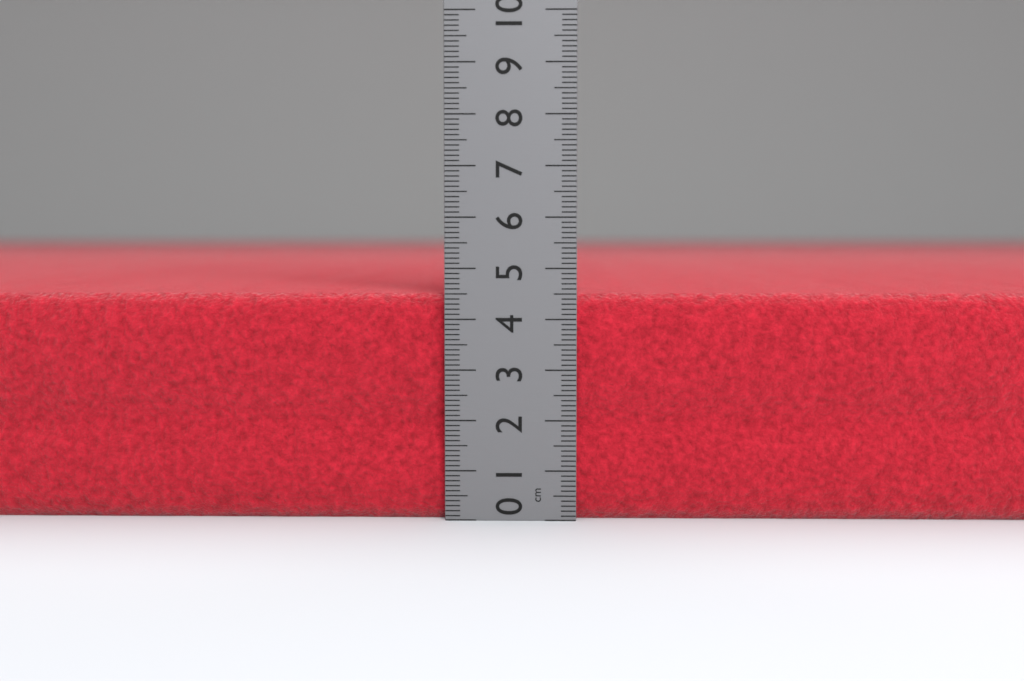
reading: 4.5 cm
